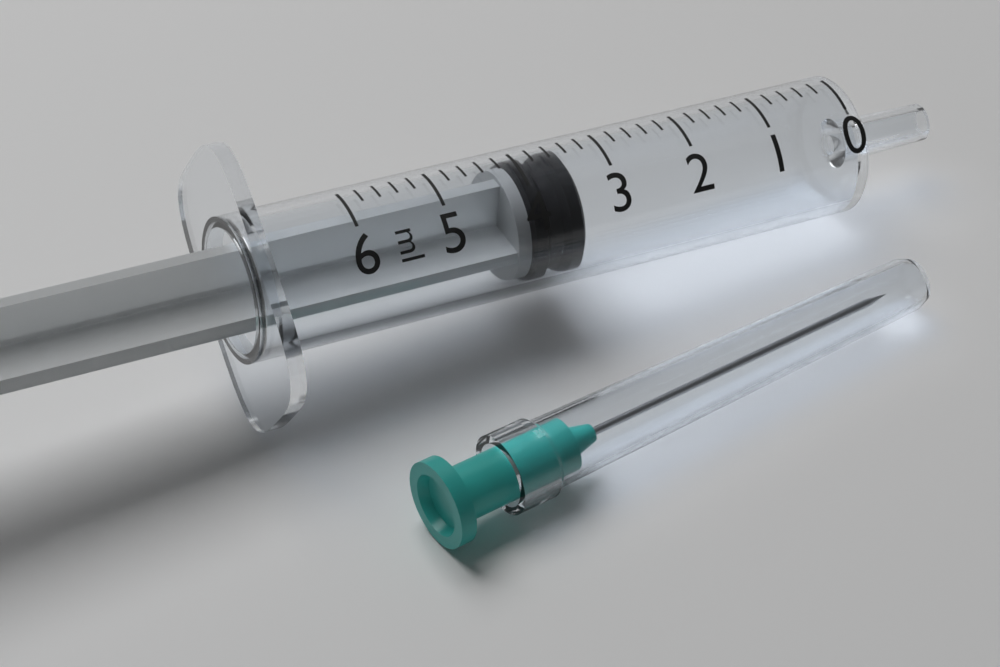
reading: 3.4 ml
